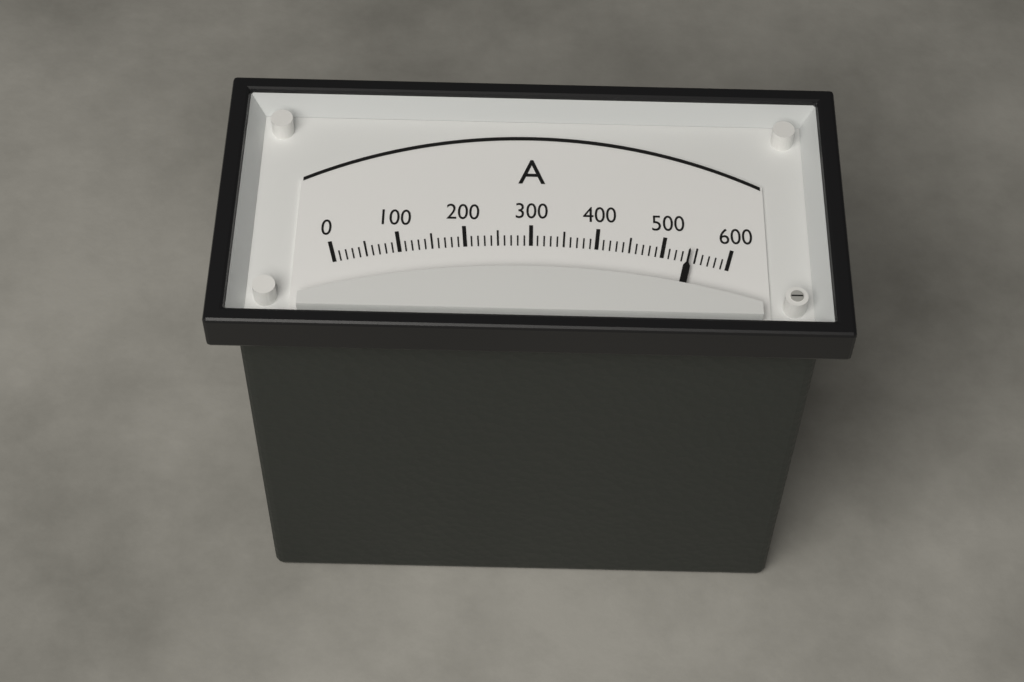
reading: 540 A
